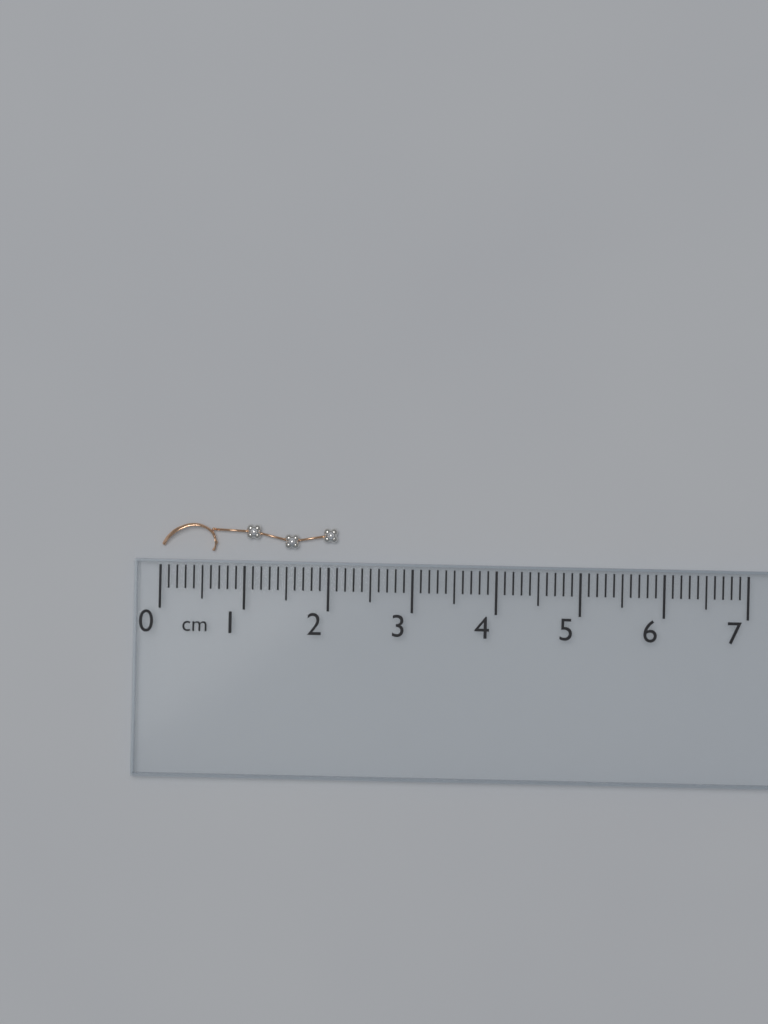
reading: 2.1 cm
